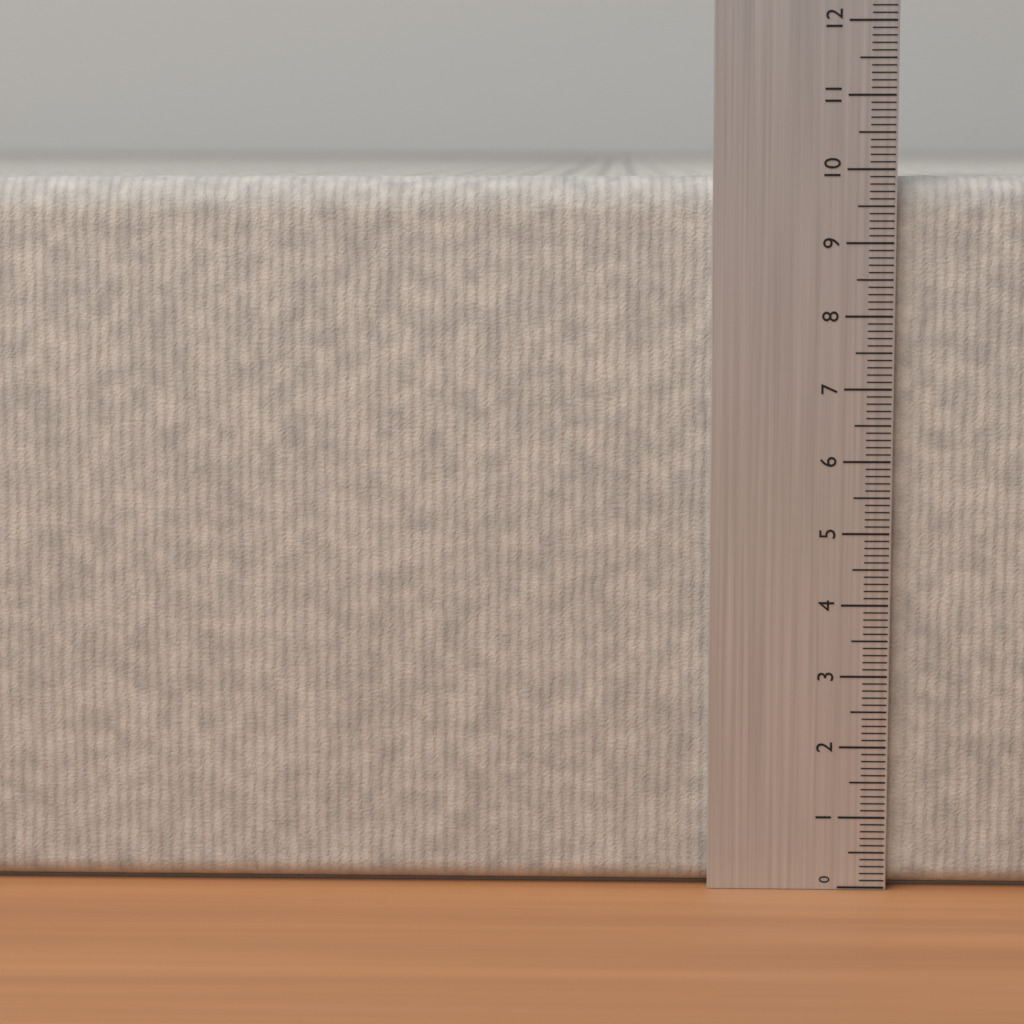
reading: 9.9 (no unit)
